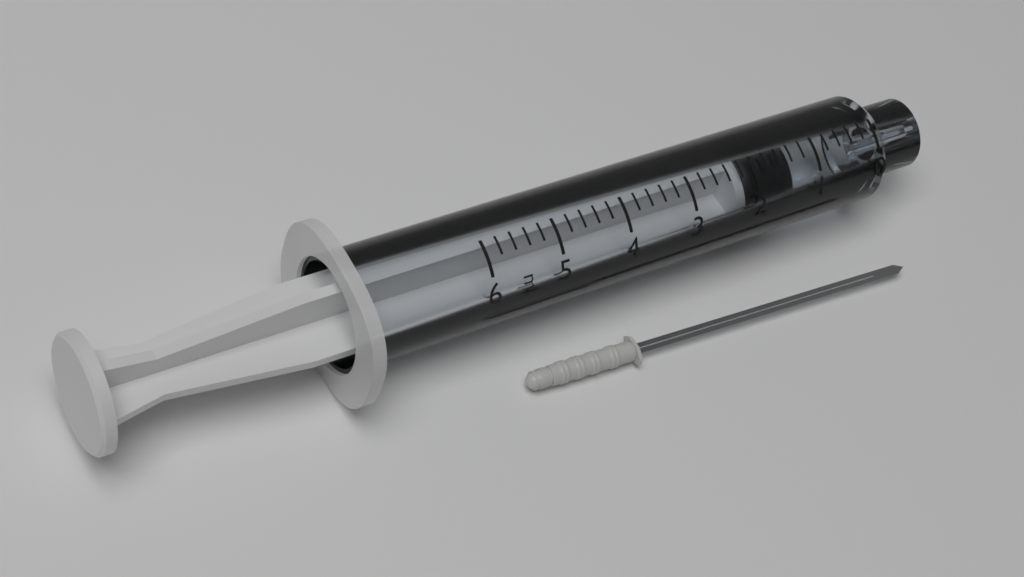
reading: 1.4 ml
